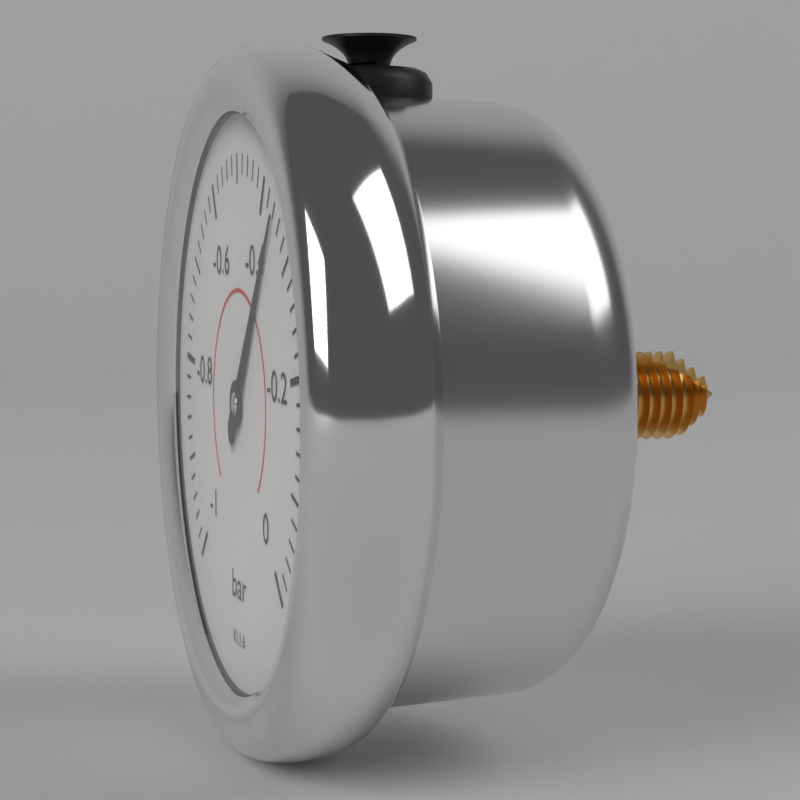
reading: -0.36 bar
